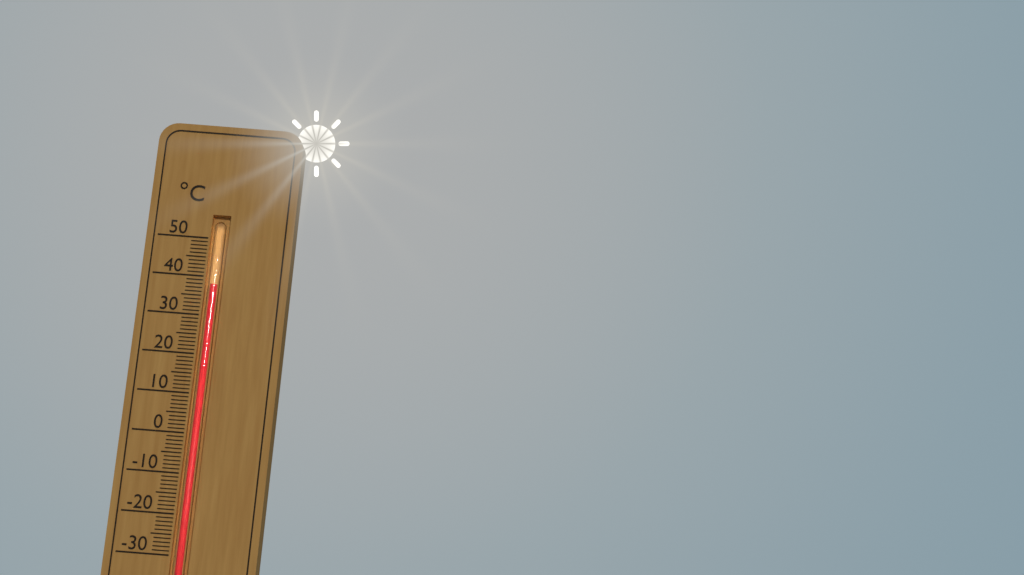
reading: 38 °C
